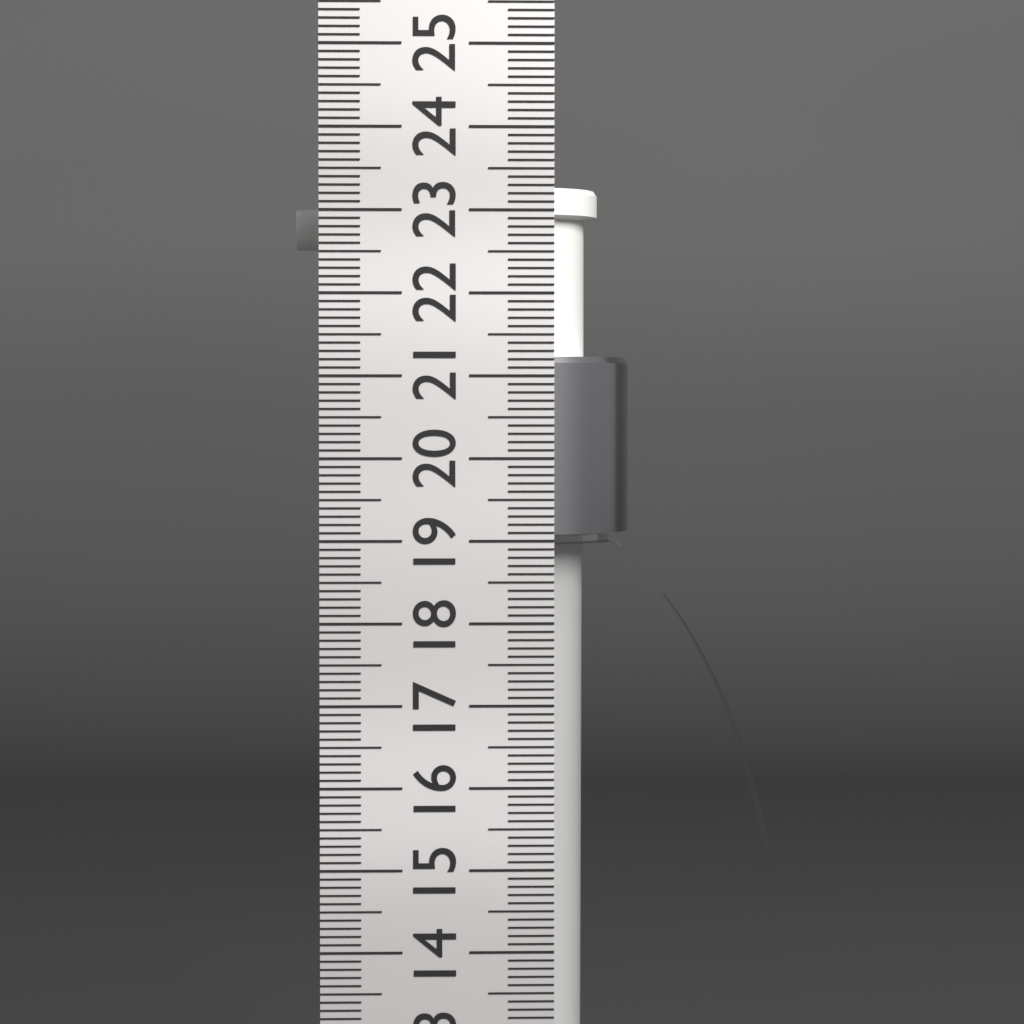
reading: 23.5 cm
